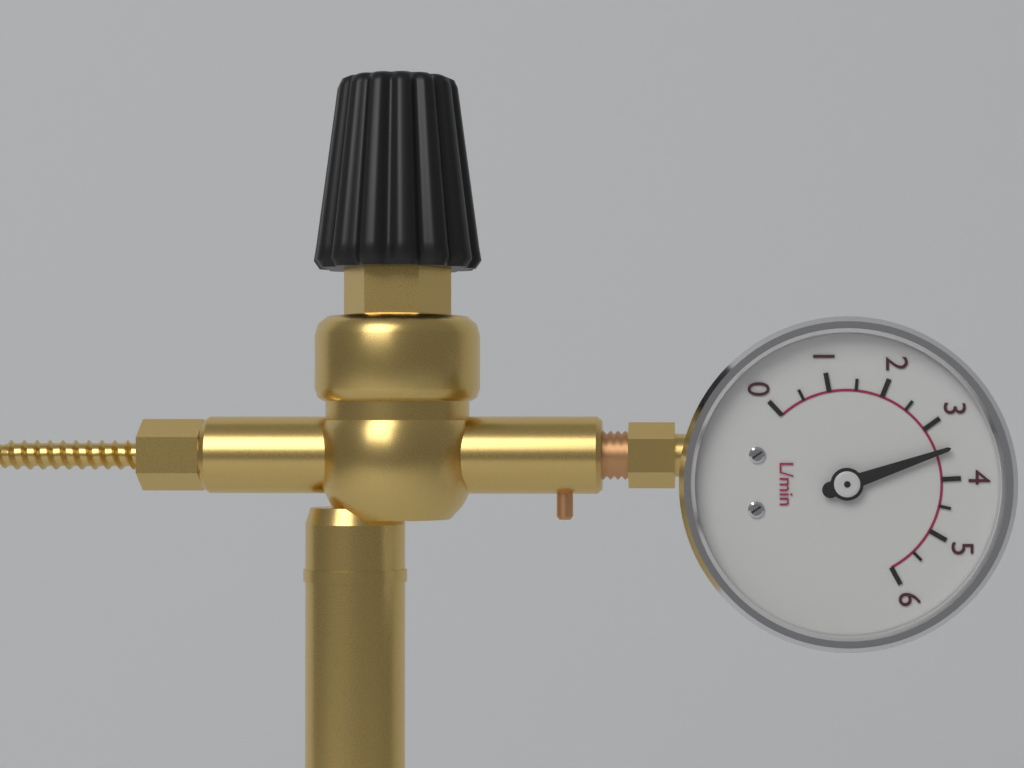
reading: 3.5 L/min
